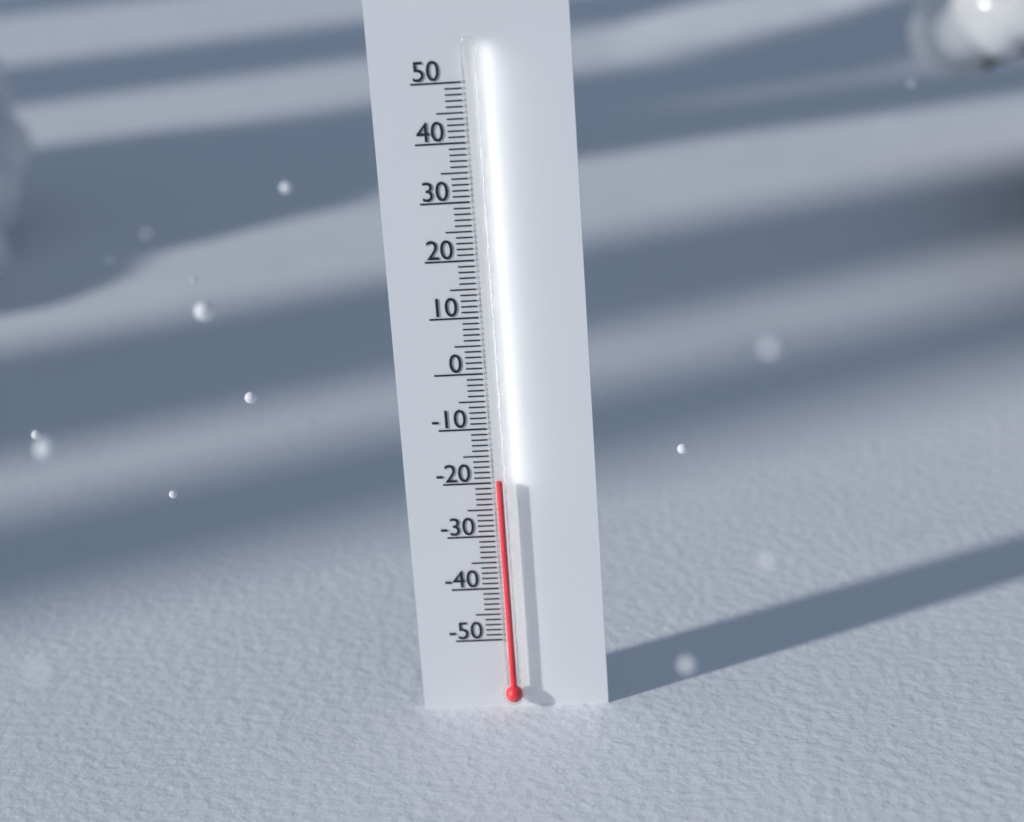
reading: -19 (no unit)
